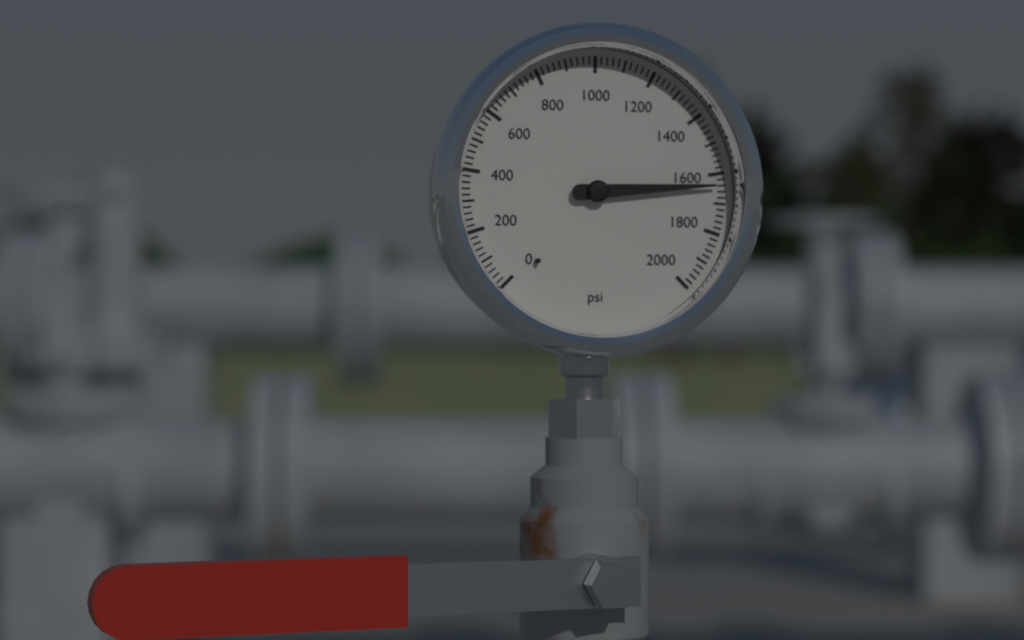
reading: 1640 psi
